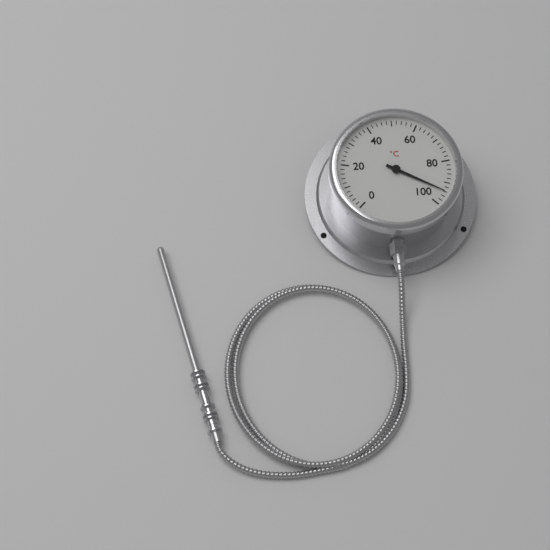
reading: 94 °C
